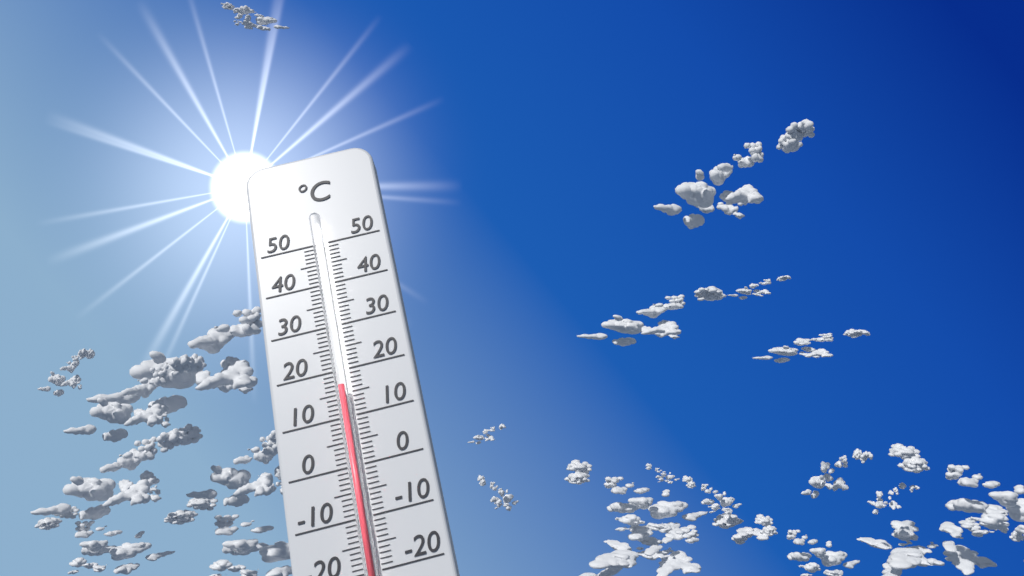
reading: 16 °C
